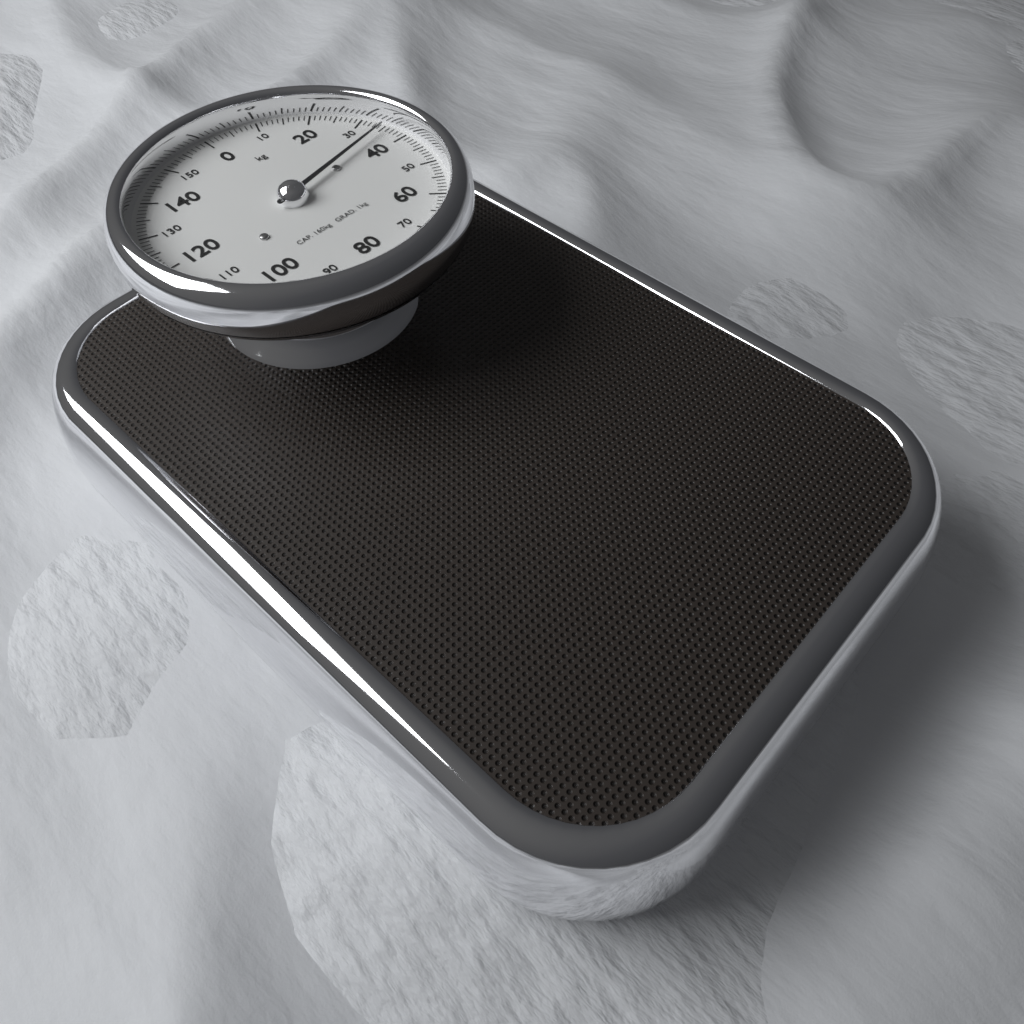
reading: 35 kg
